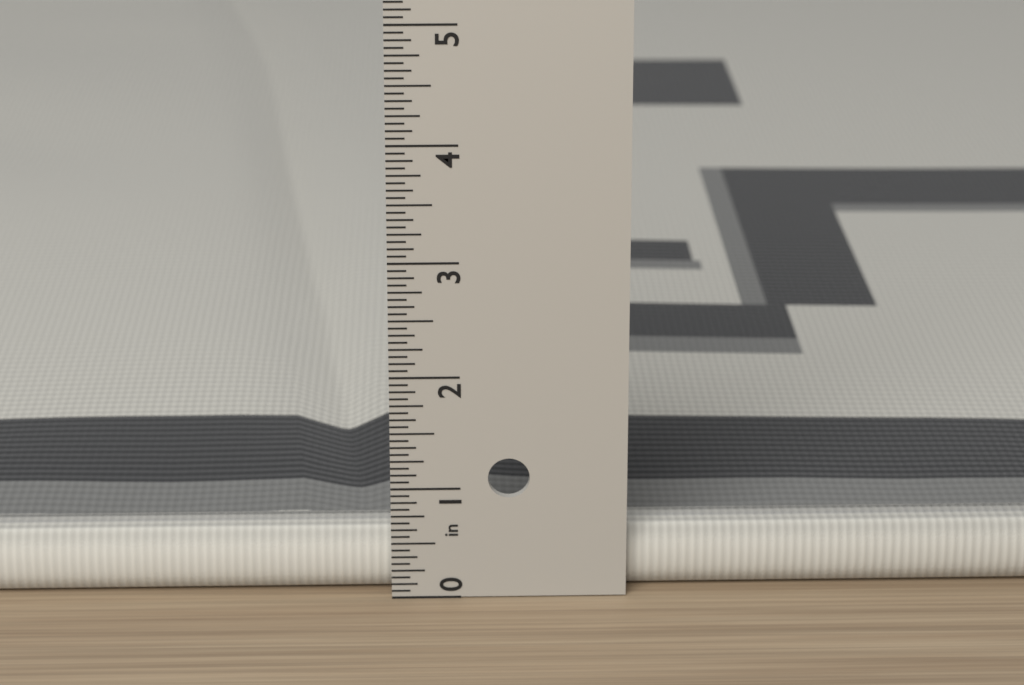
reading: 0.5625 in
